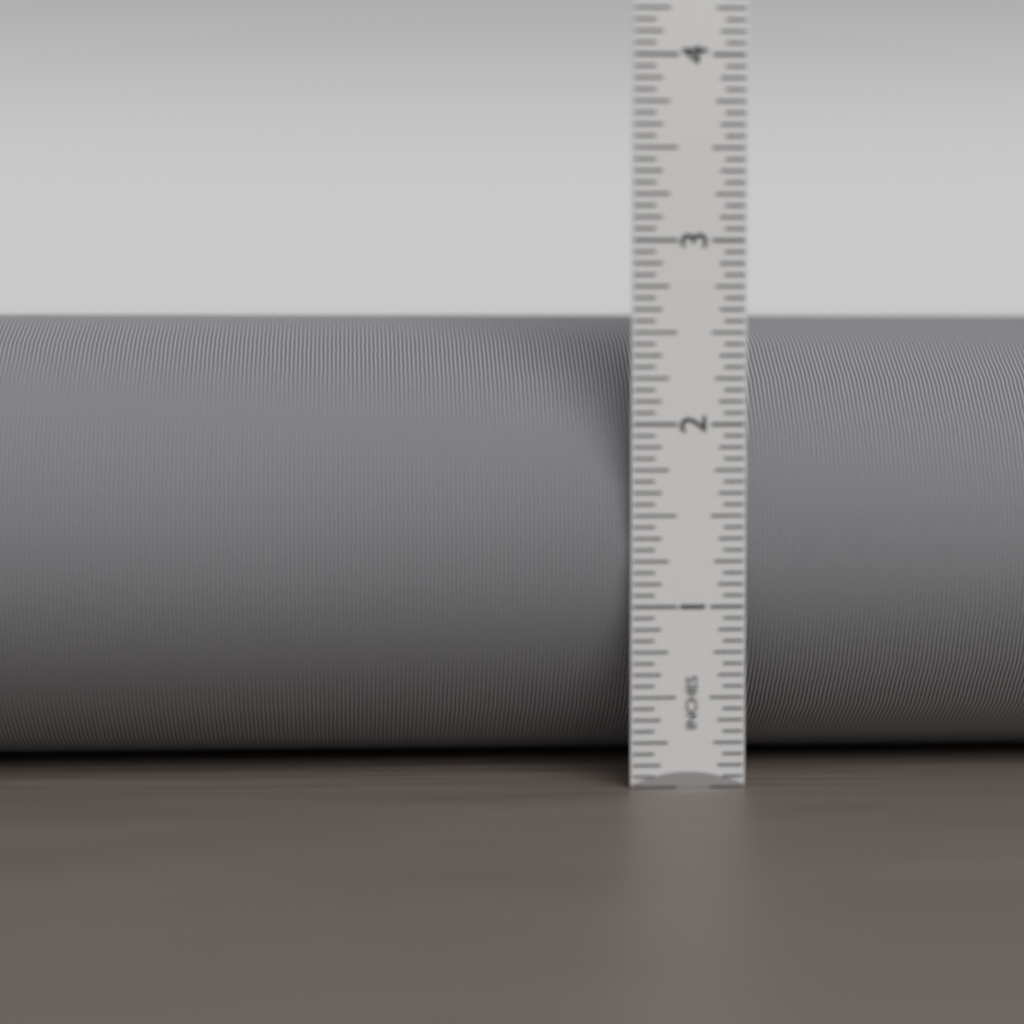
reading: 2.6250 in
